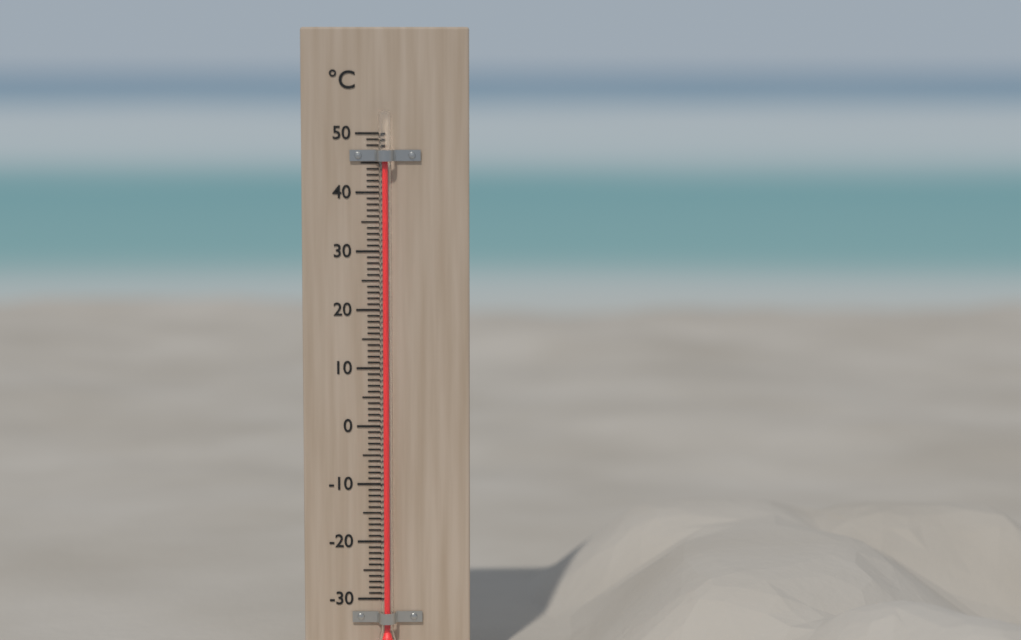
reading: 46 °C
